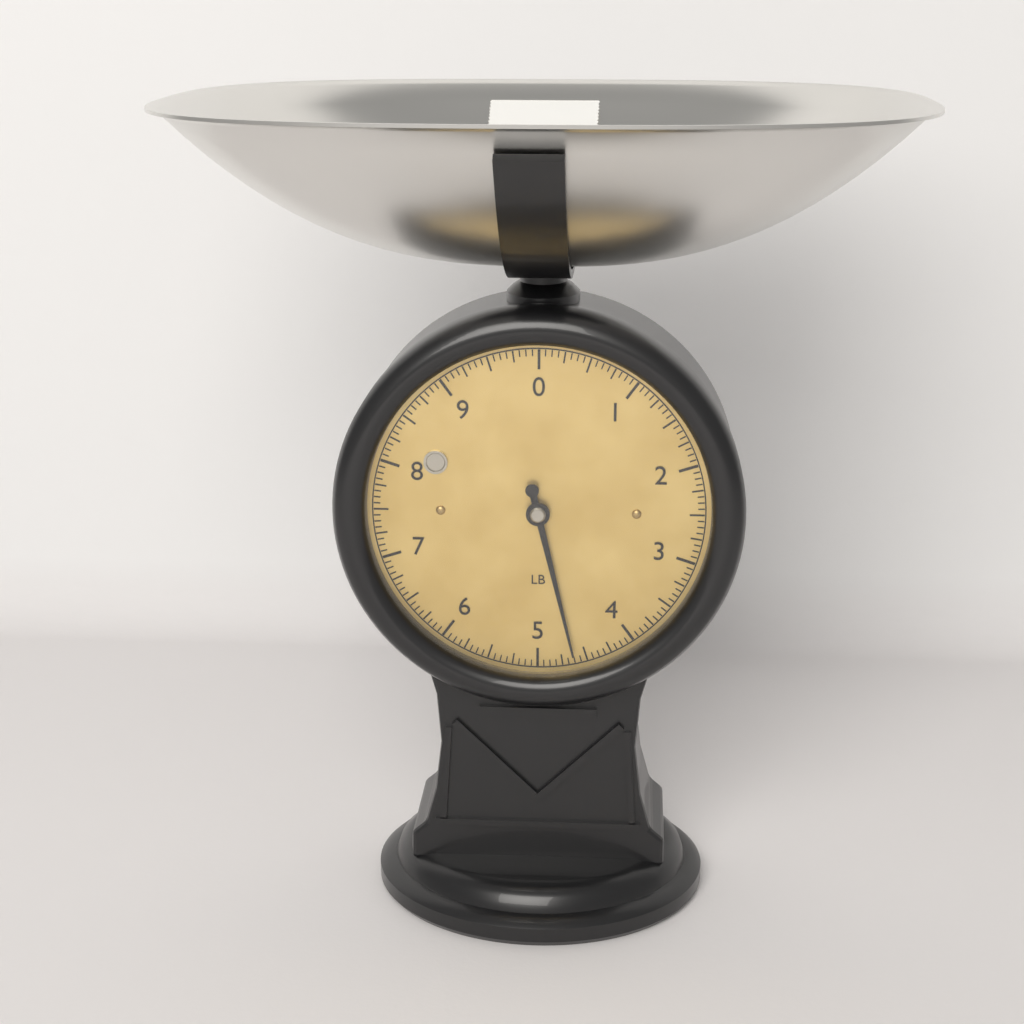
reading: 4.6250 lb
